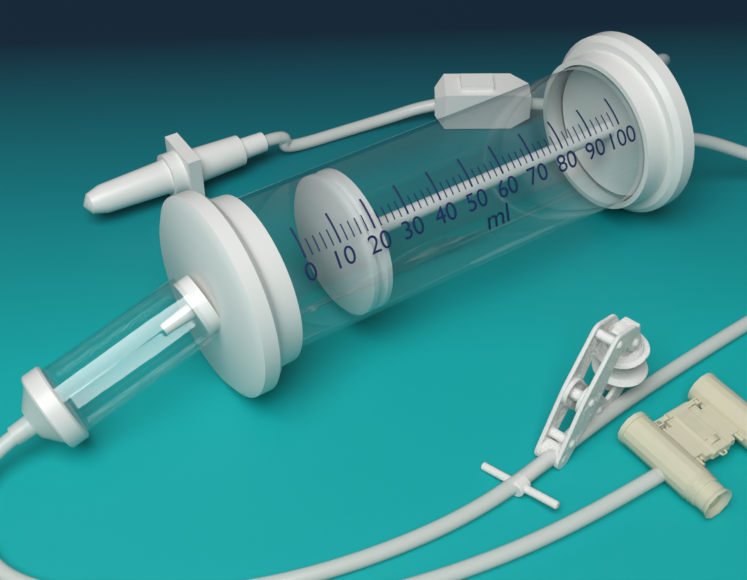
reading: 16 ml
